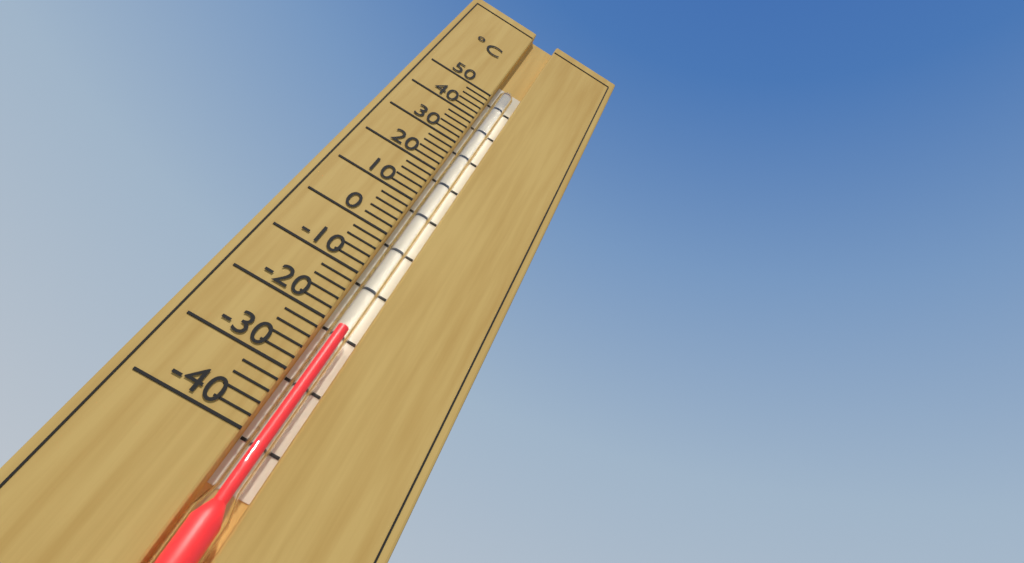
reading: -20 °C
